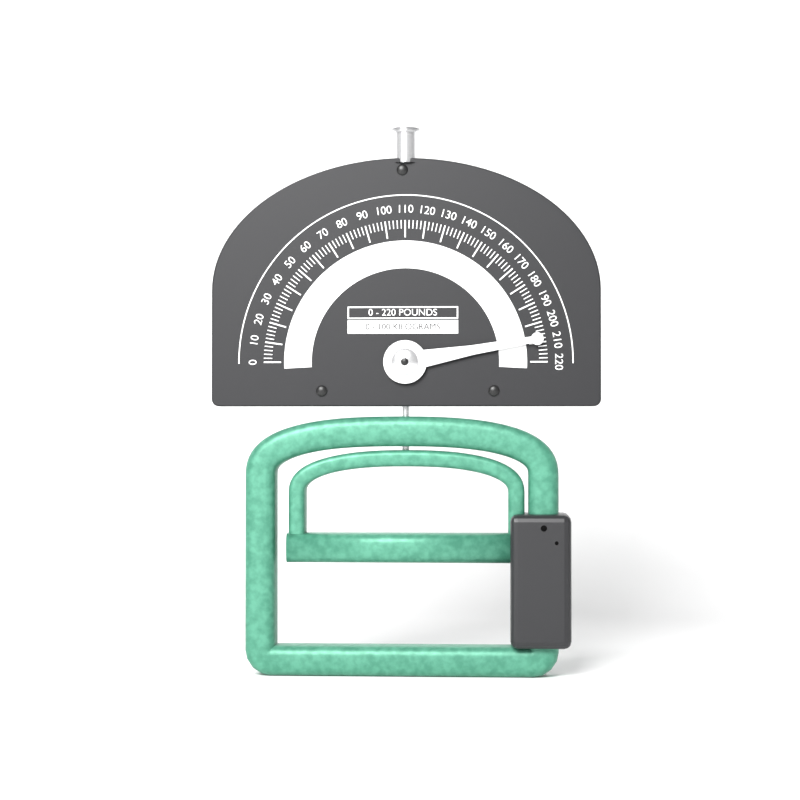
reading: 208 lb
